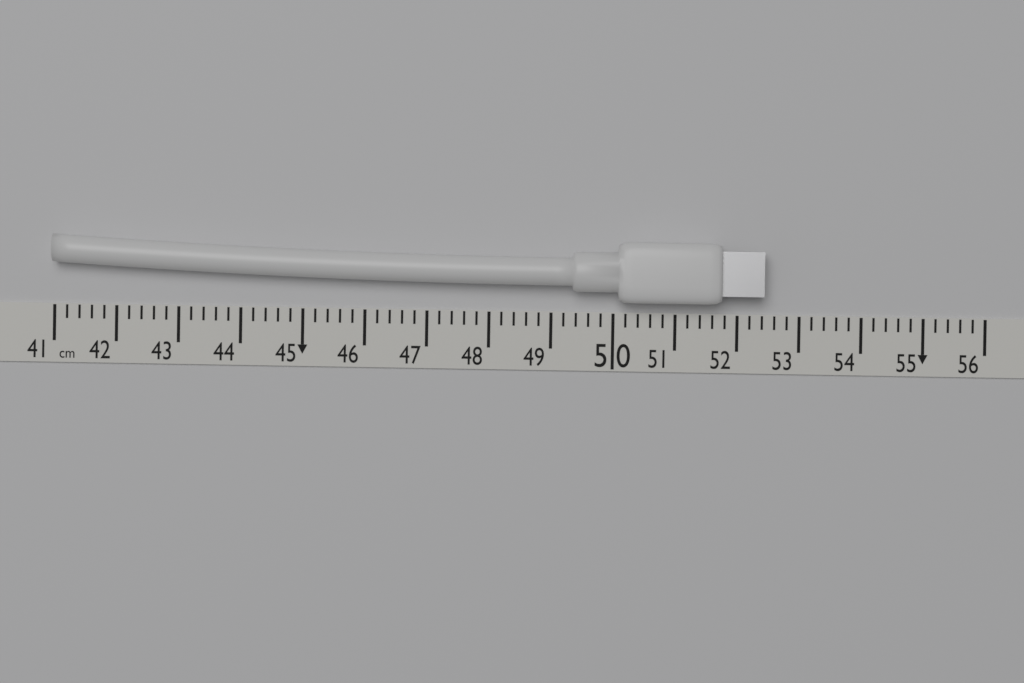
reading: 52.4 cm
